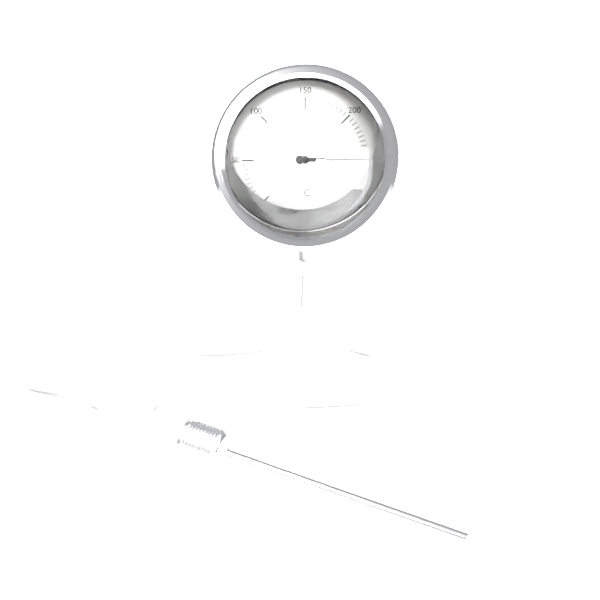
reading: 250 °C
